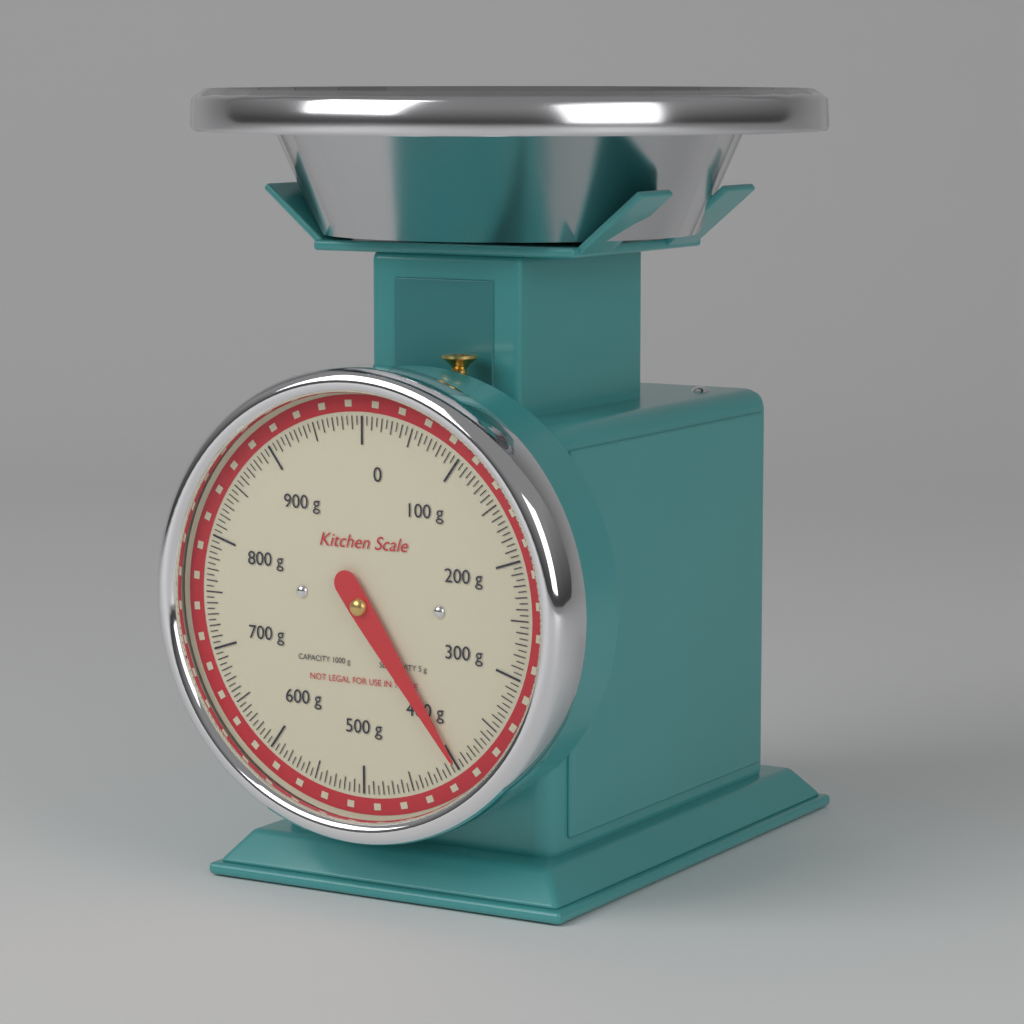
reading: 400 g
